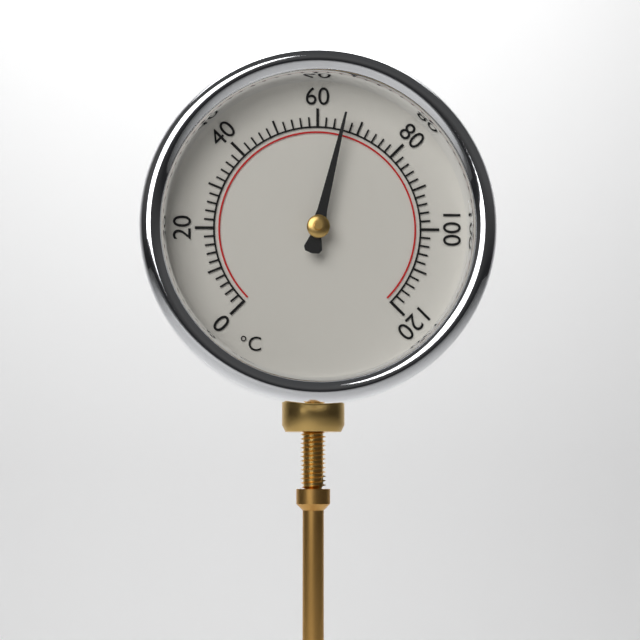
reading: 66 °C
